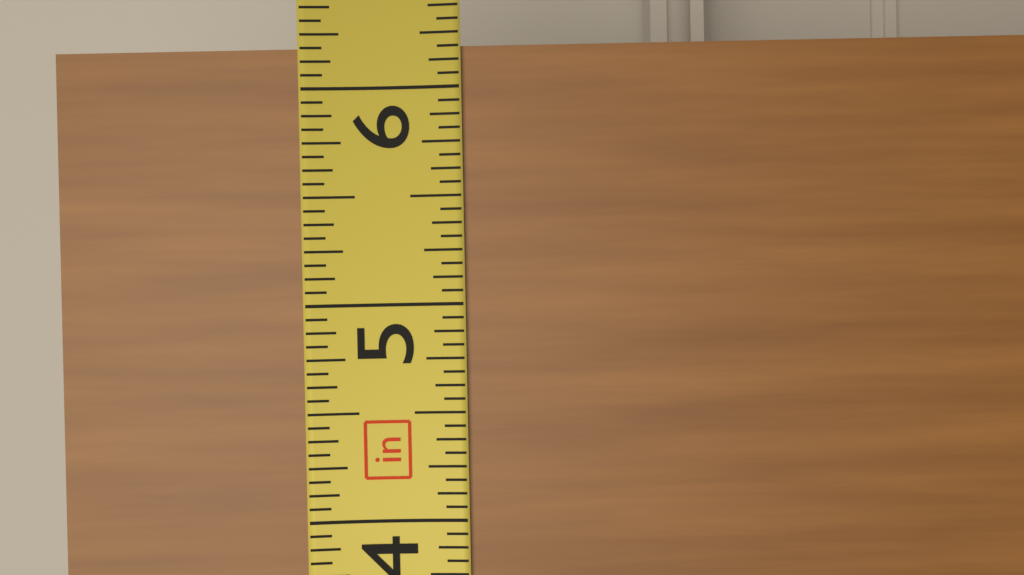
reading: 6.1875 in
